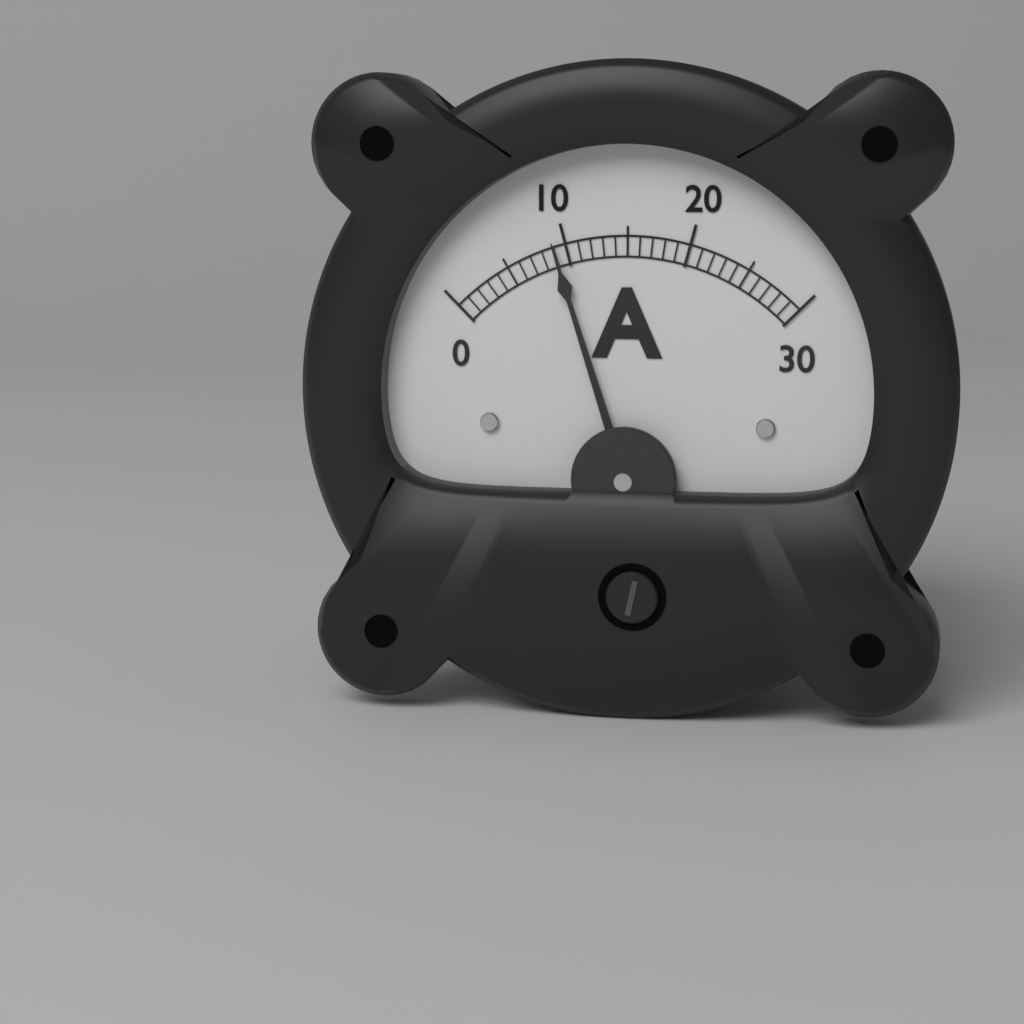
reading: 9 A
